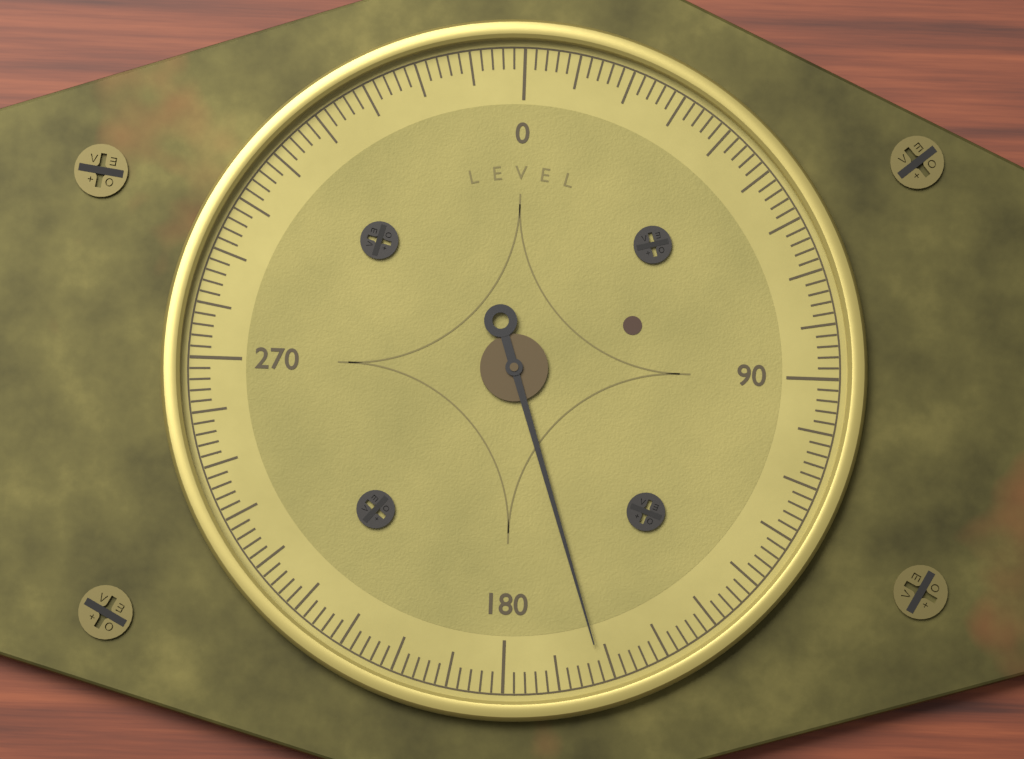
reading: 162 (no unit)
